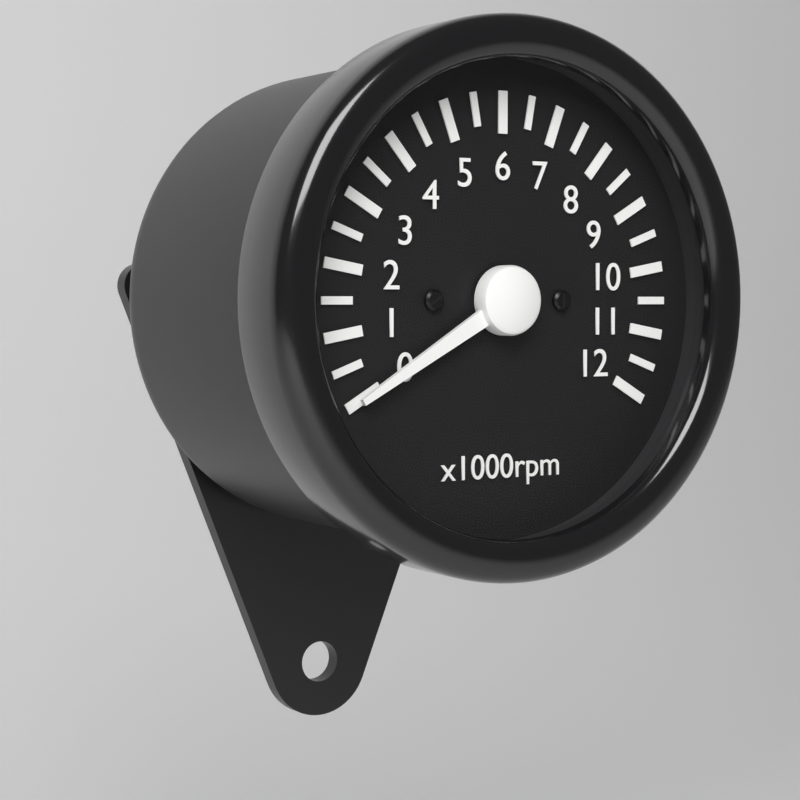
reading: 0 rpm
